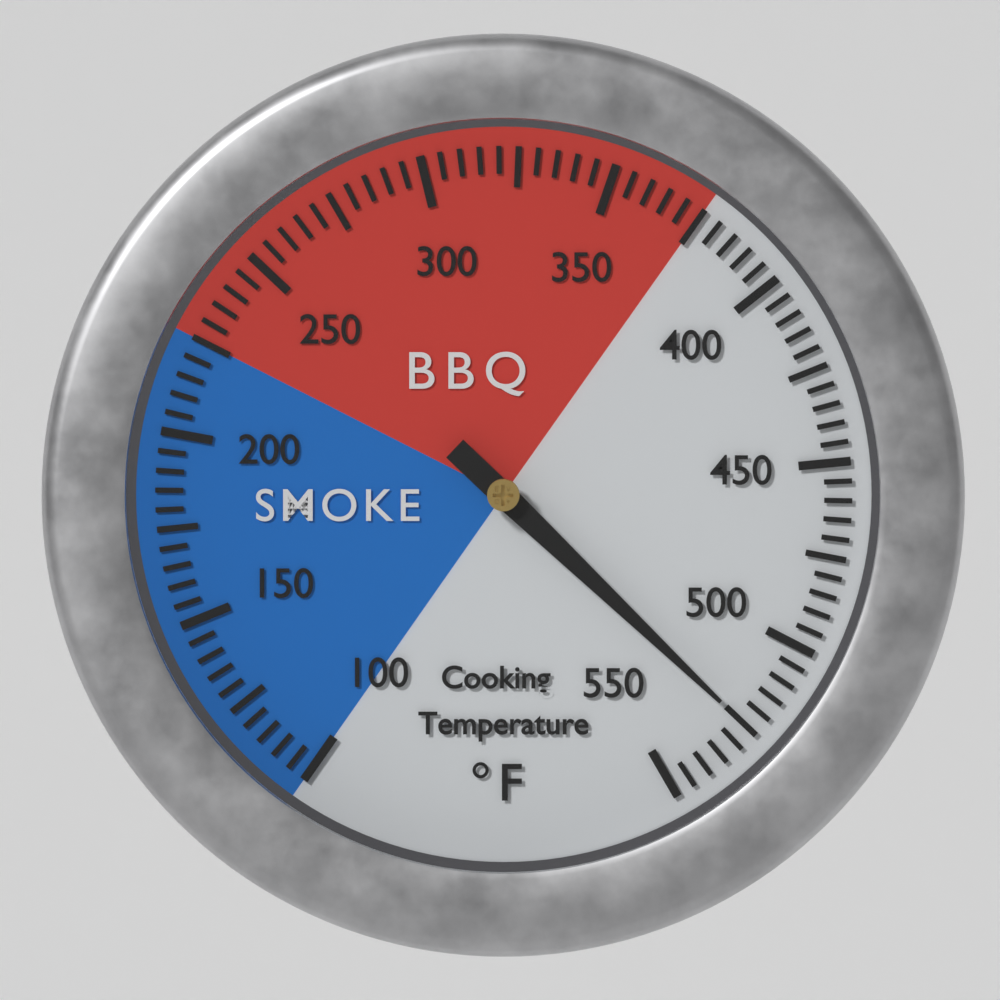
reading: 525 °F
